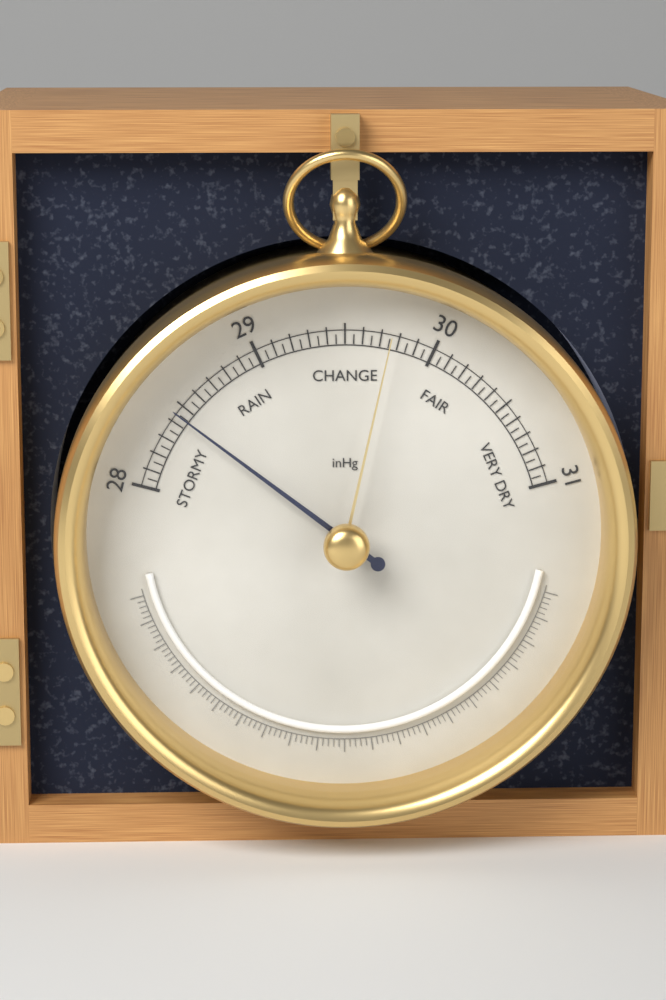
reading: 28.45 inHg
